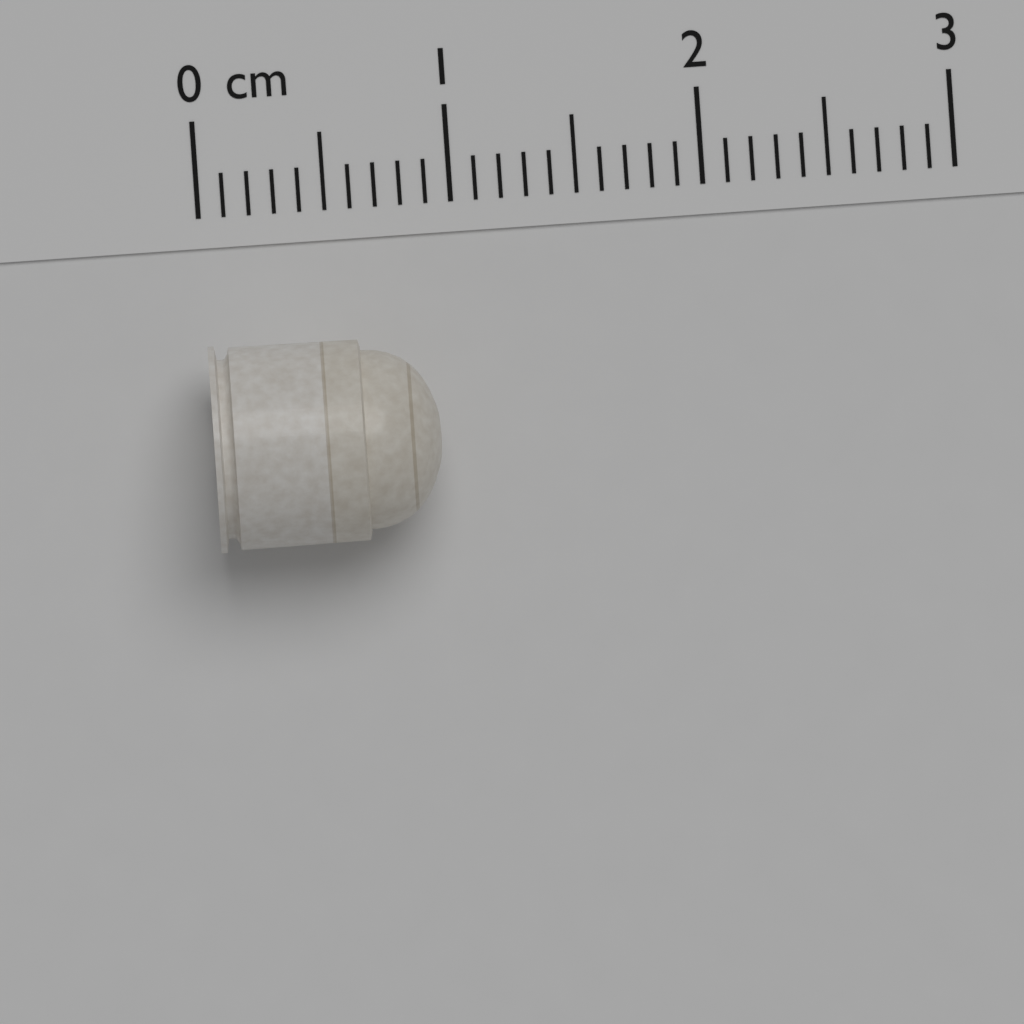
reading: 0.9 cm
